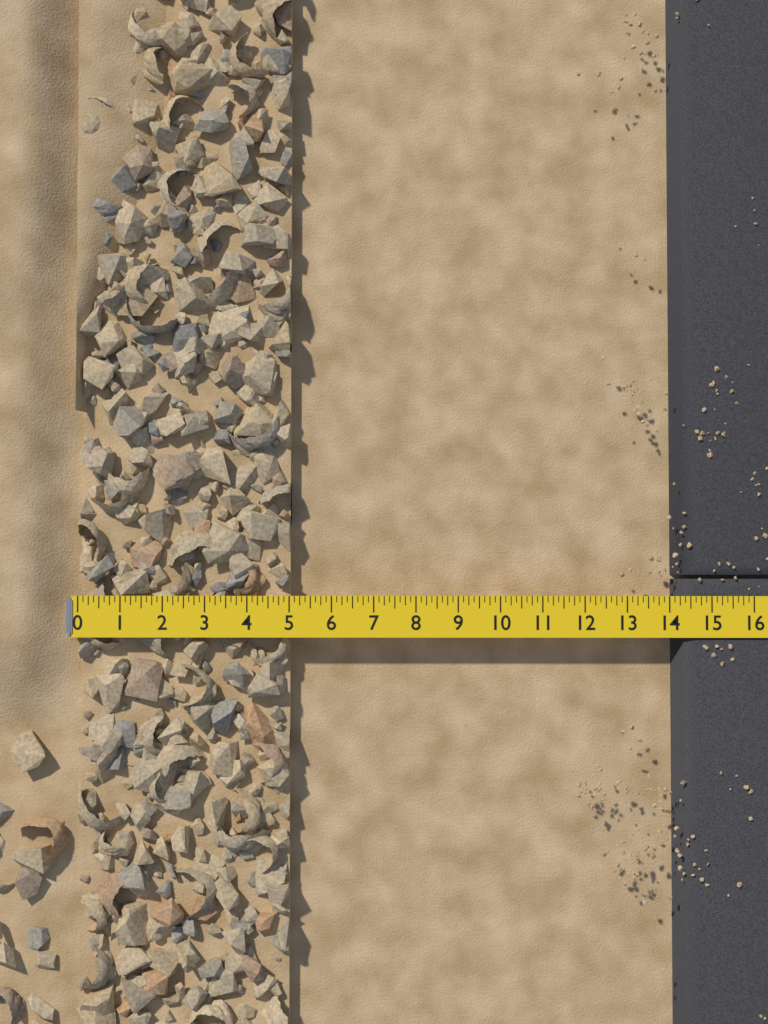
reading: 5.000 (no unit)
